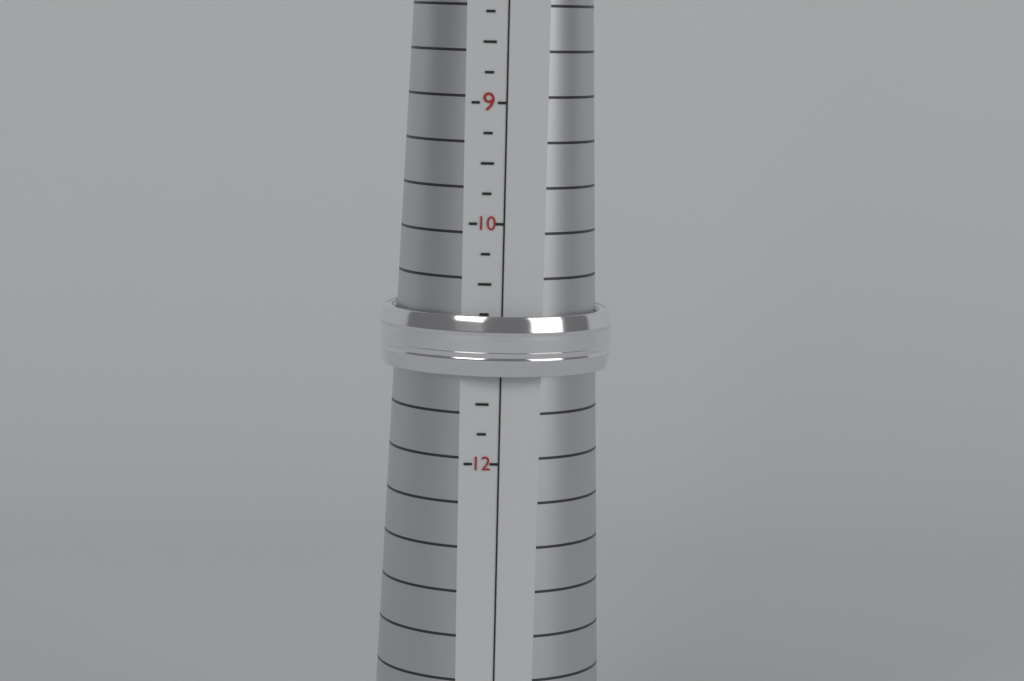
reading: 11.25 (no unit)
